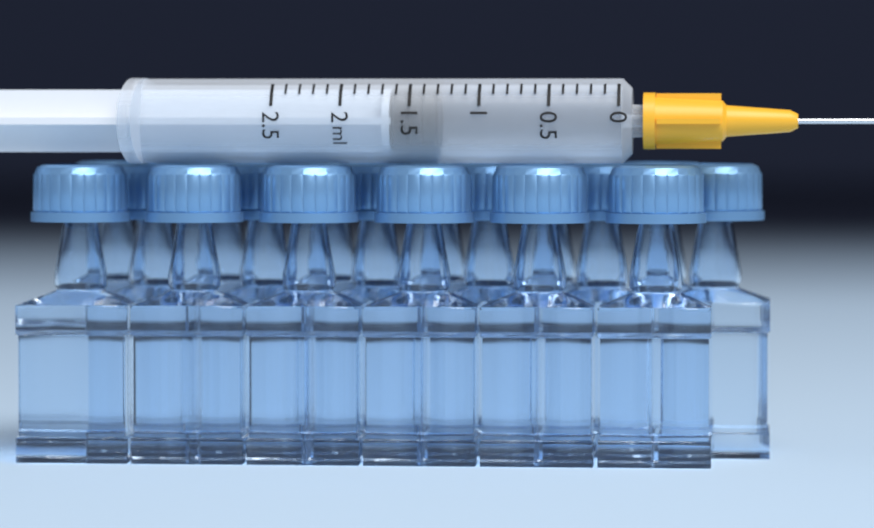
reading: 1.3 ml
